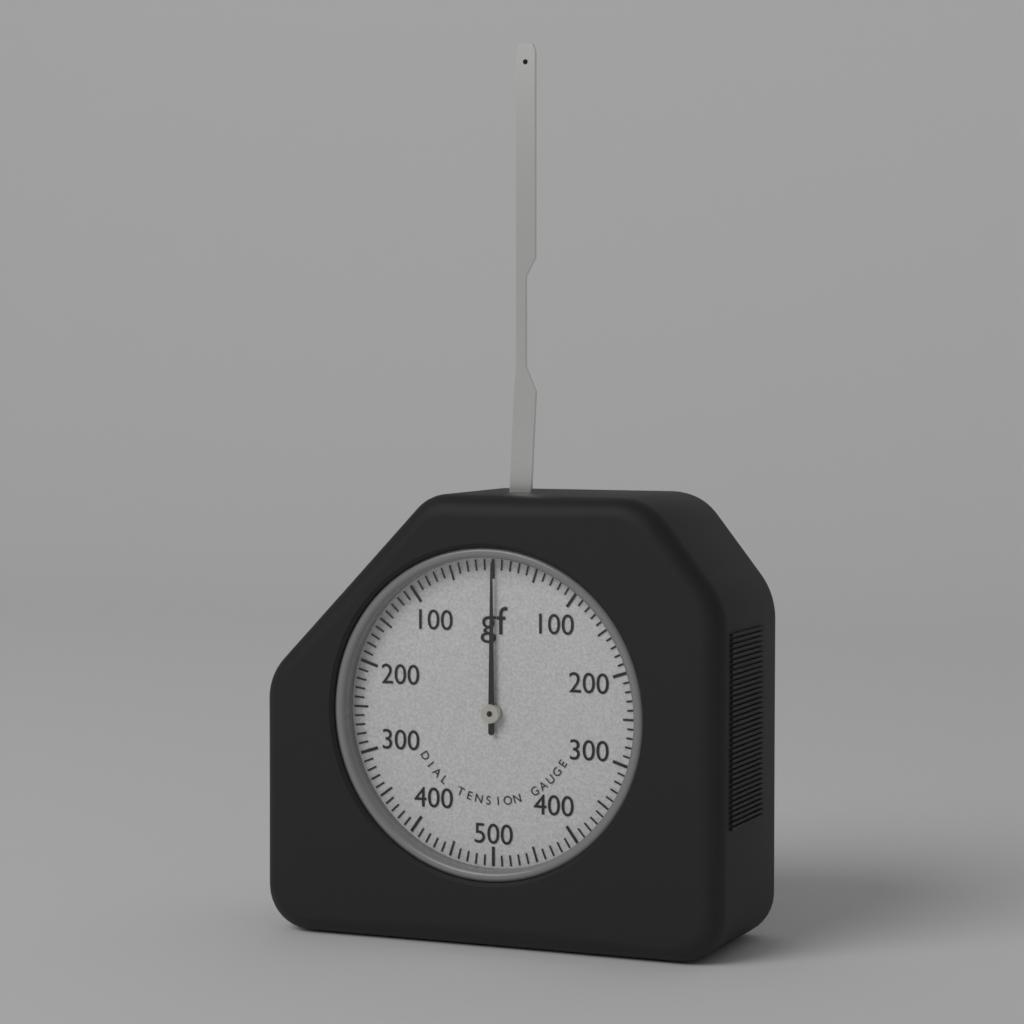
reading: 0 gf
